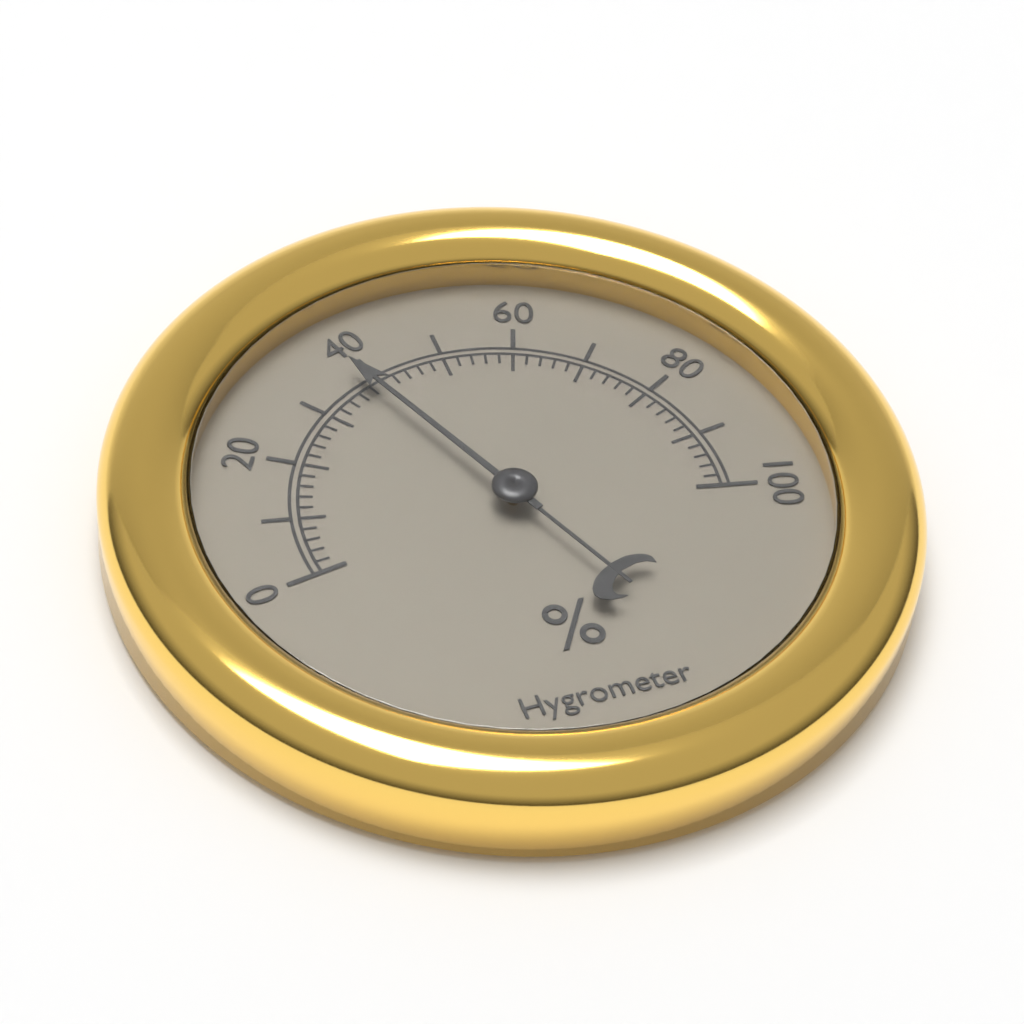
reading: 38 %
